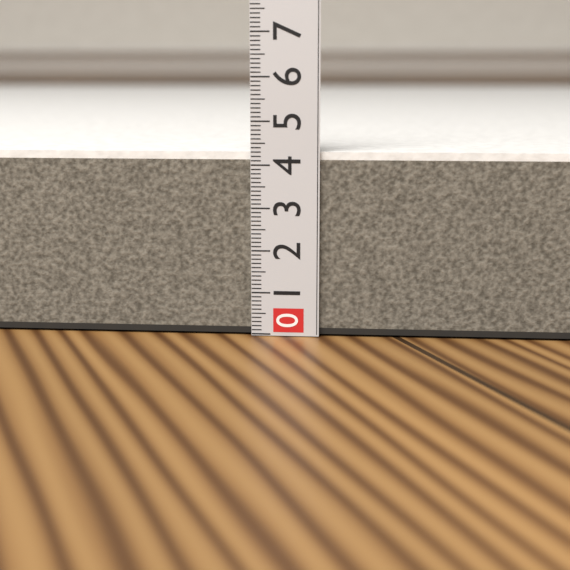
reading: 4.3 (no unit)
